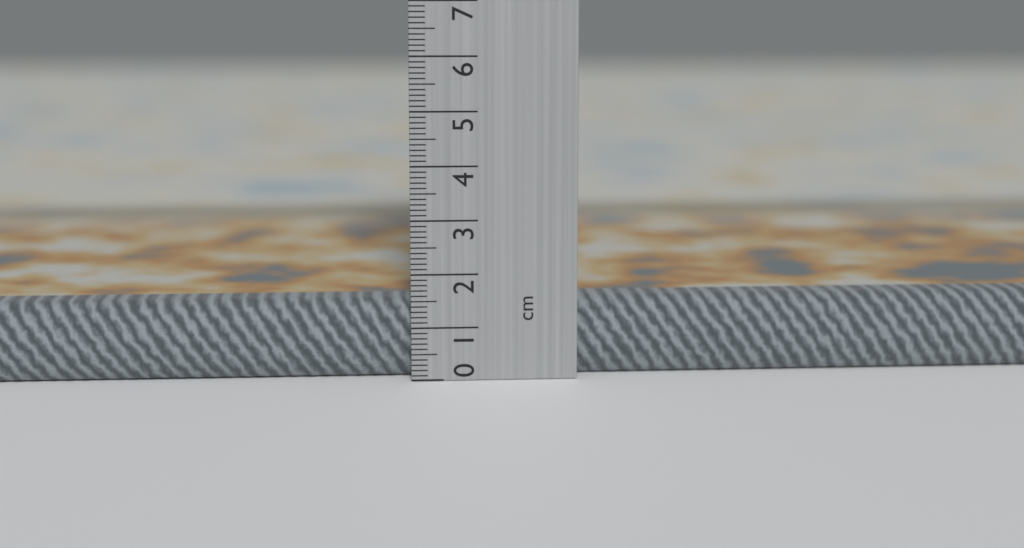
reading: 1.5 cm
